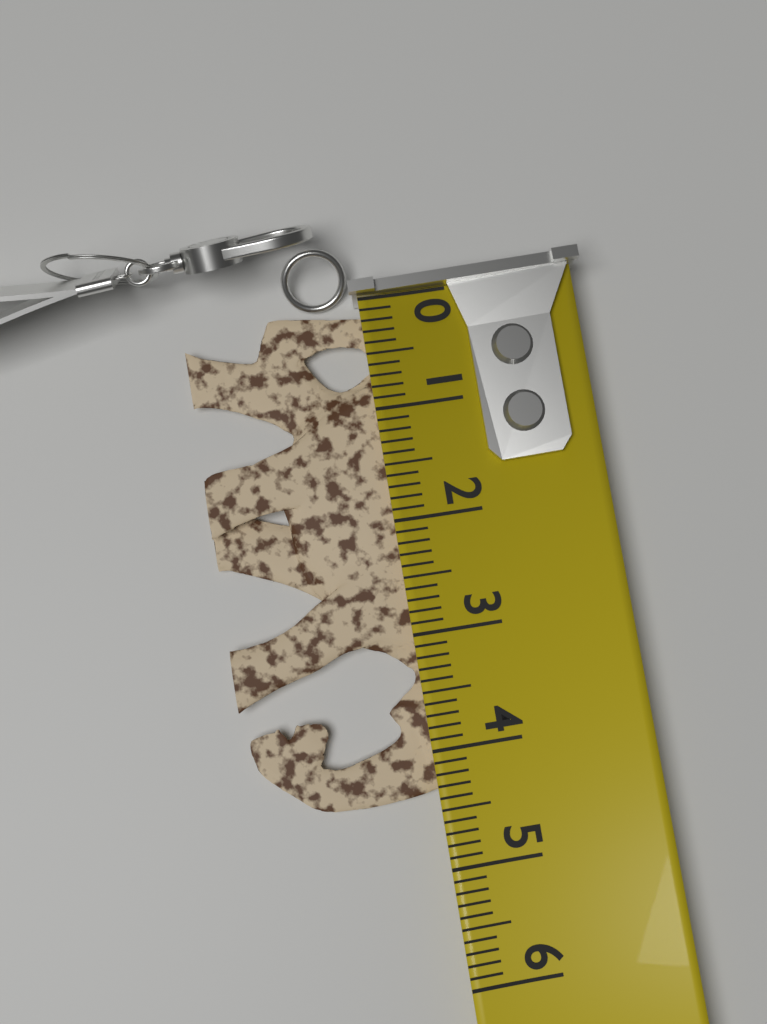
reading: 4.4 (no unit)
